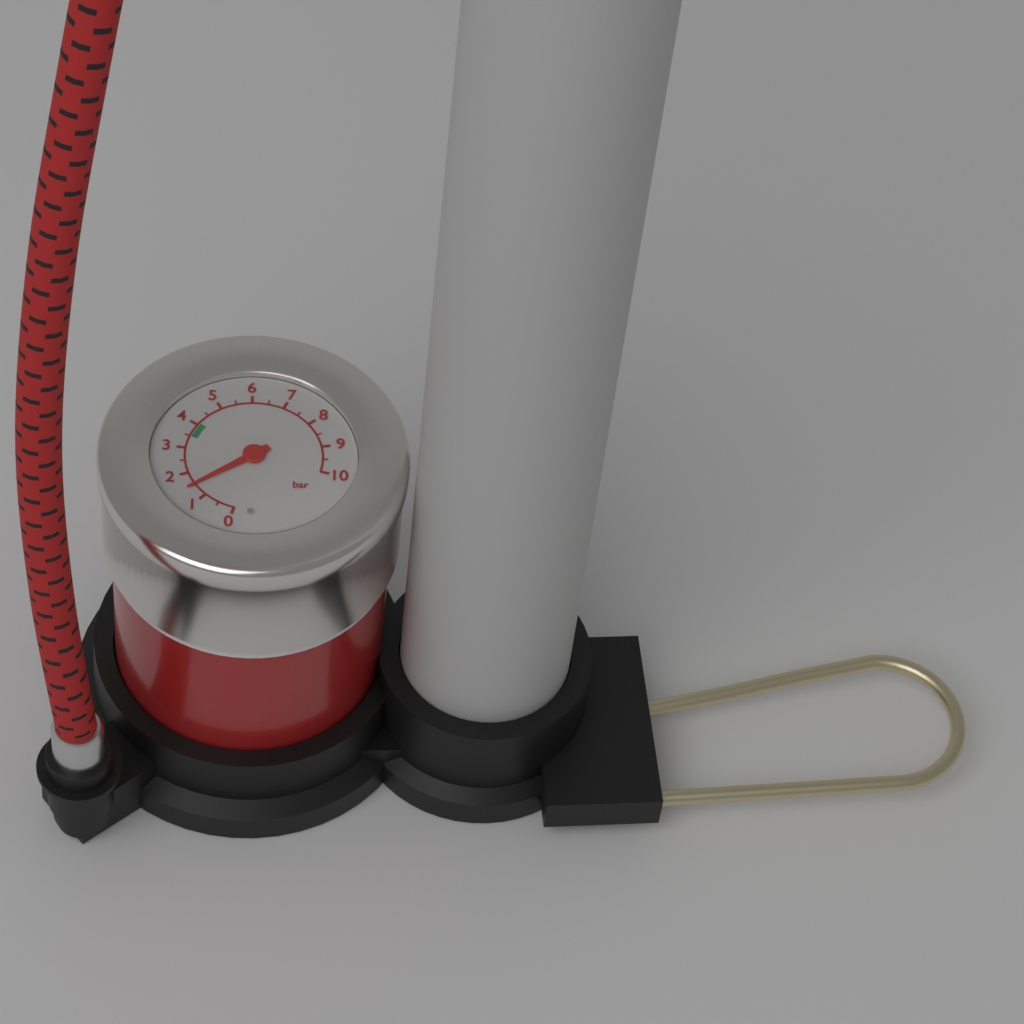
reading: 1.5 bar
